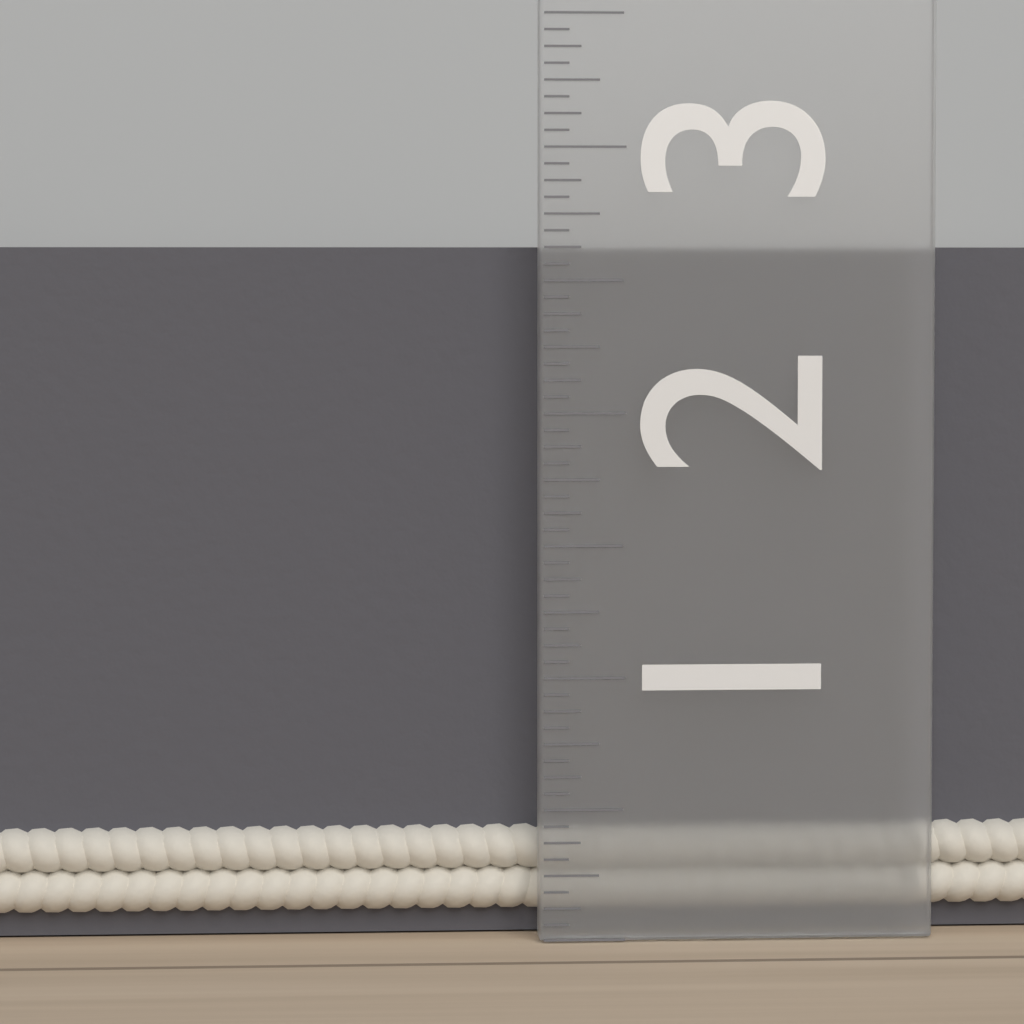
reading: 2.6250 in
